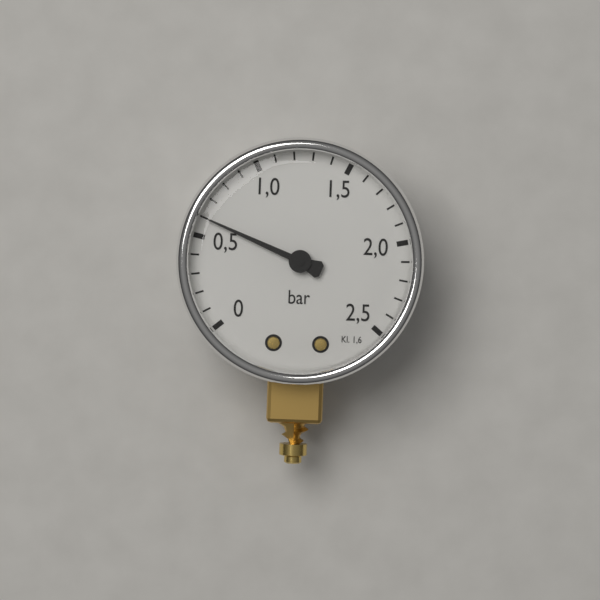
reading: 0.6 bar
